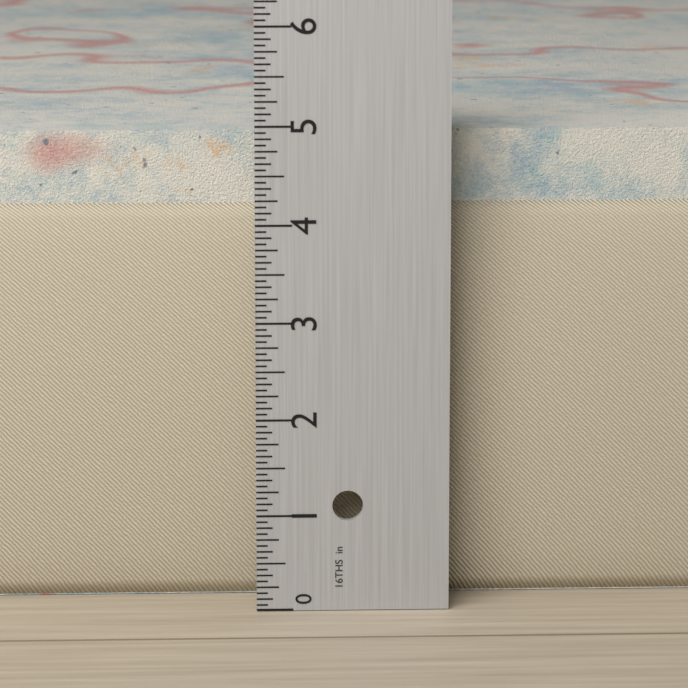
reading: 4.8750 in
